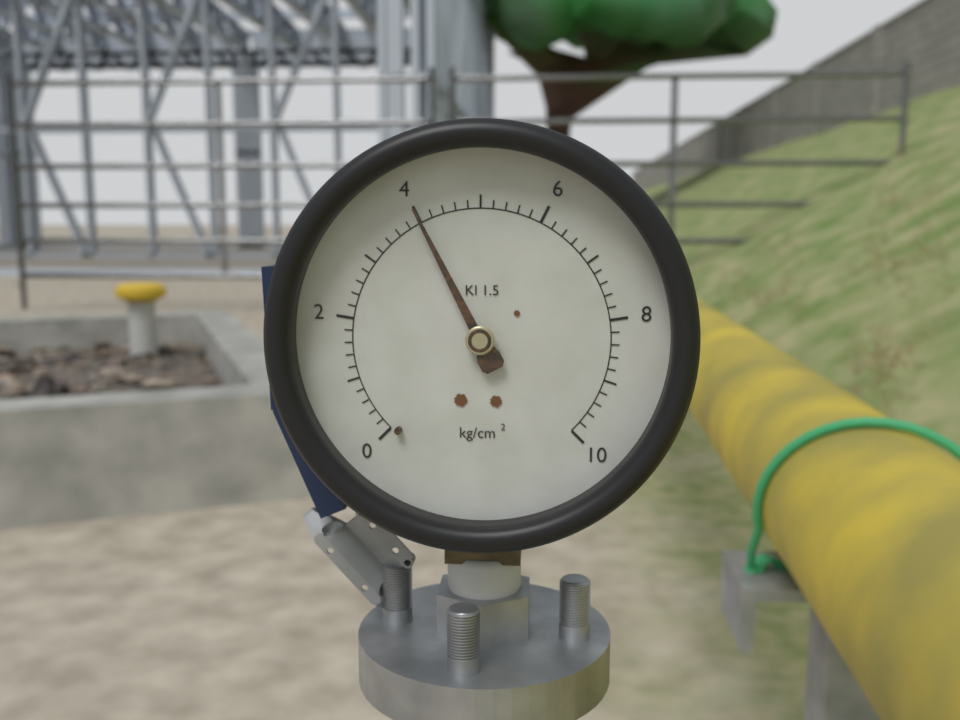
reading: 4.0 kg/cm²
